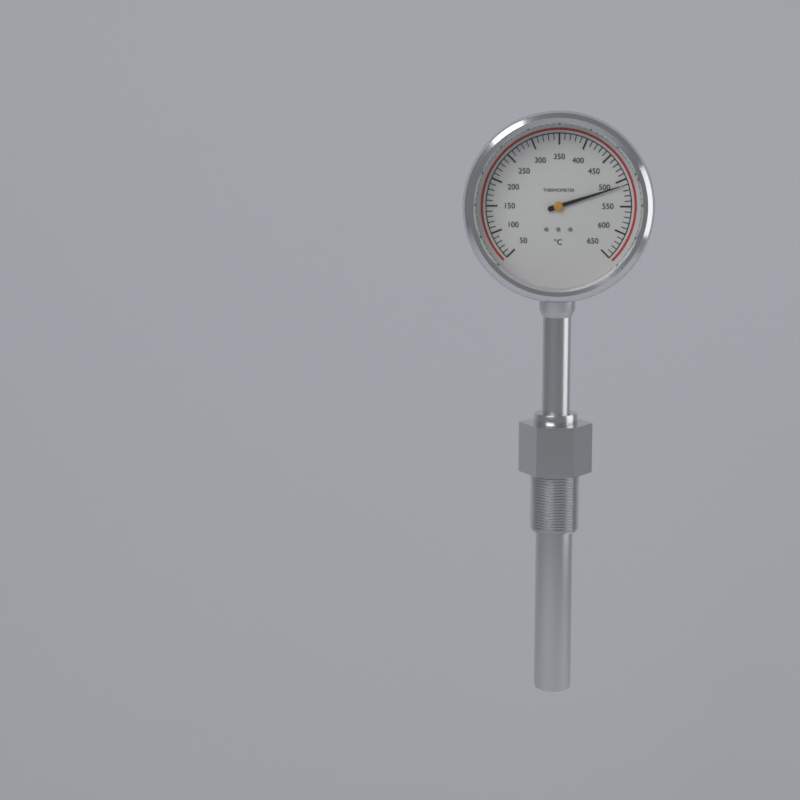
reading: 510 °C
